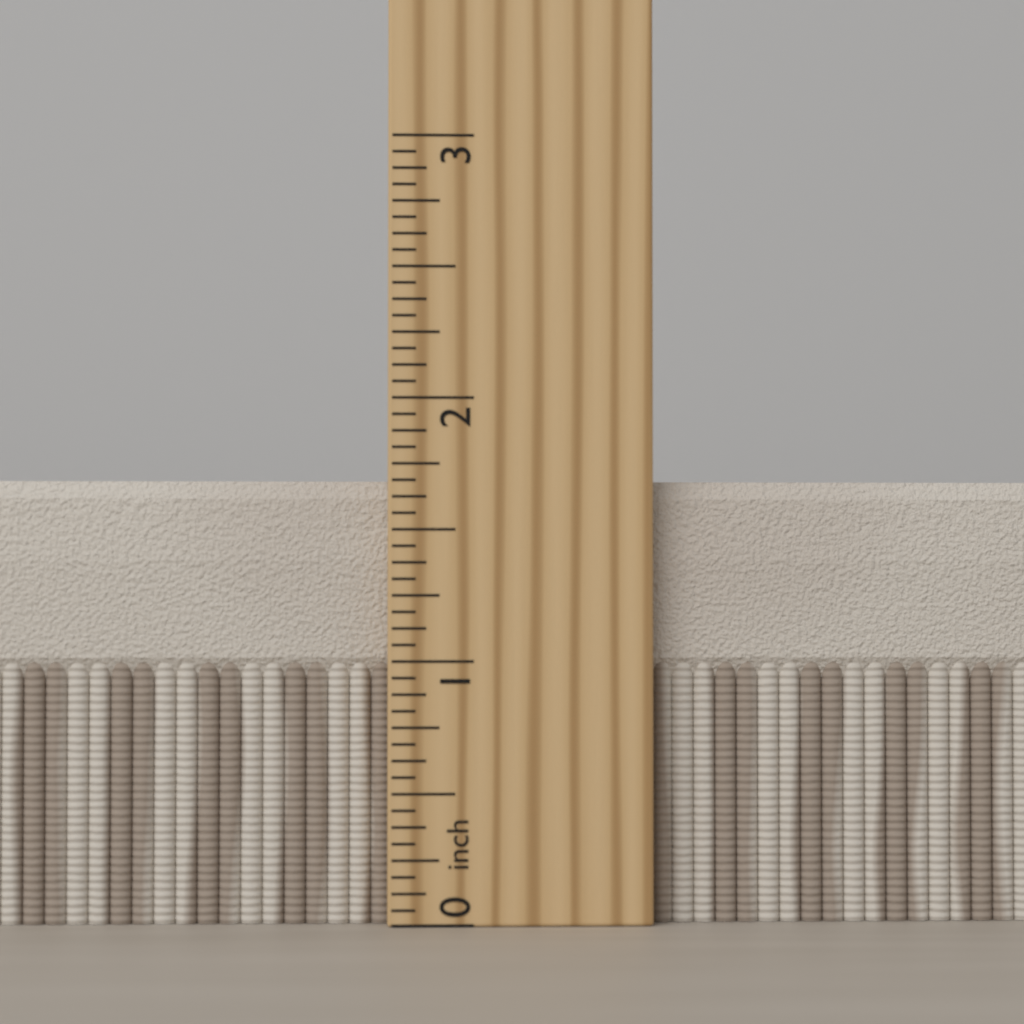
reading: 1.6875 inch
